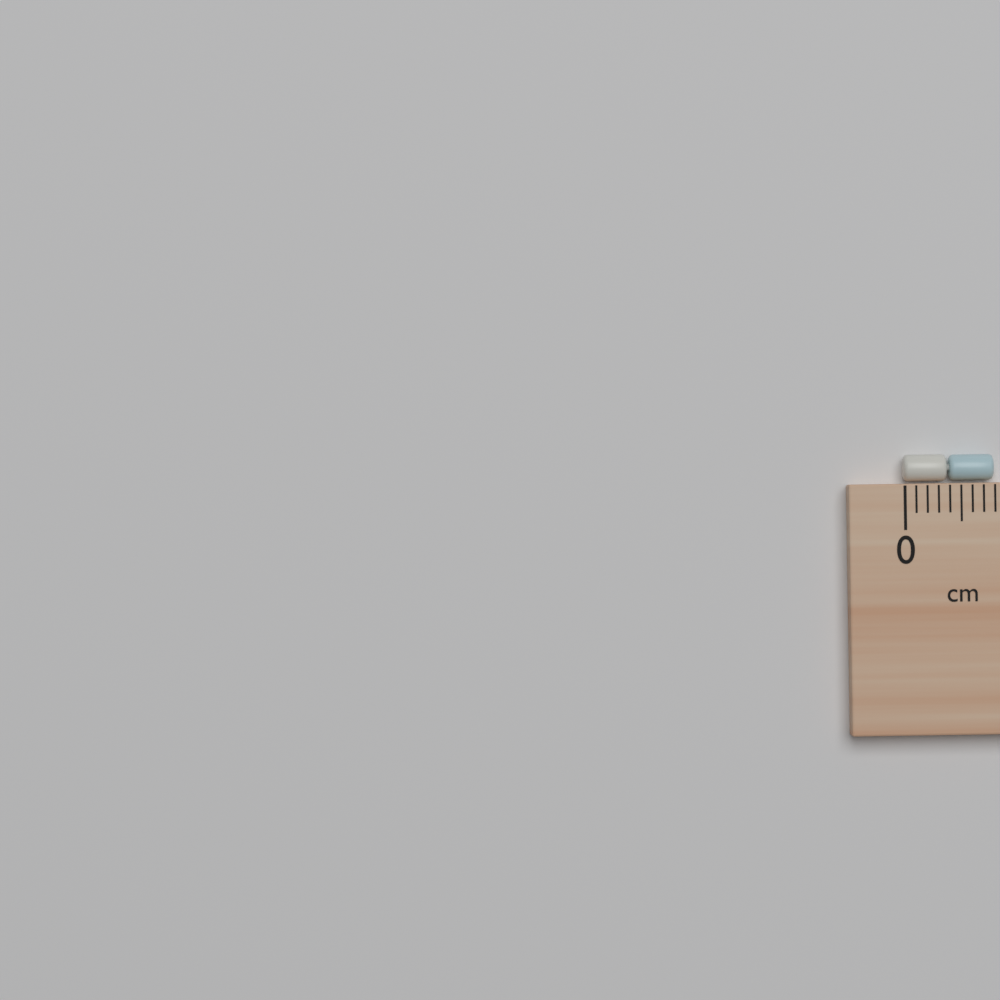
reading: 0.8 cm
